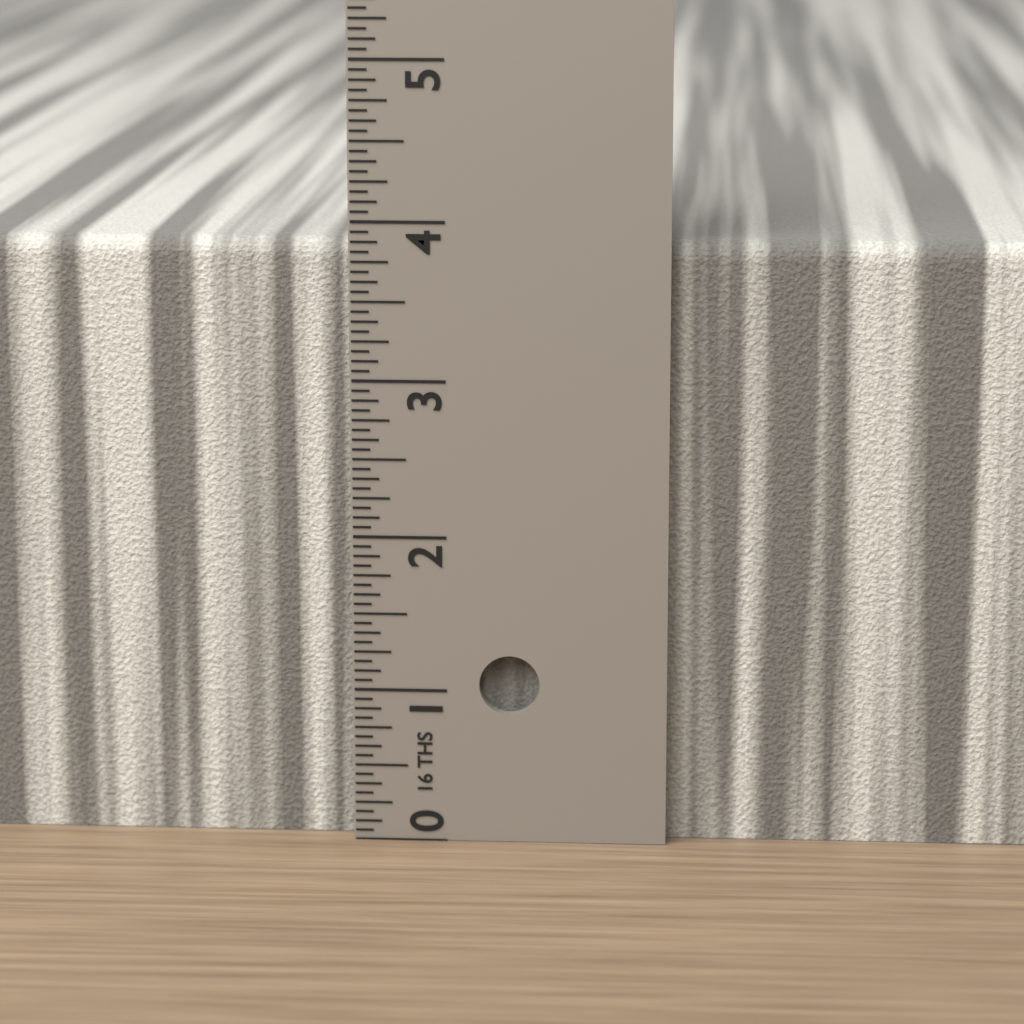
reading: 3.8750 in
